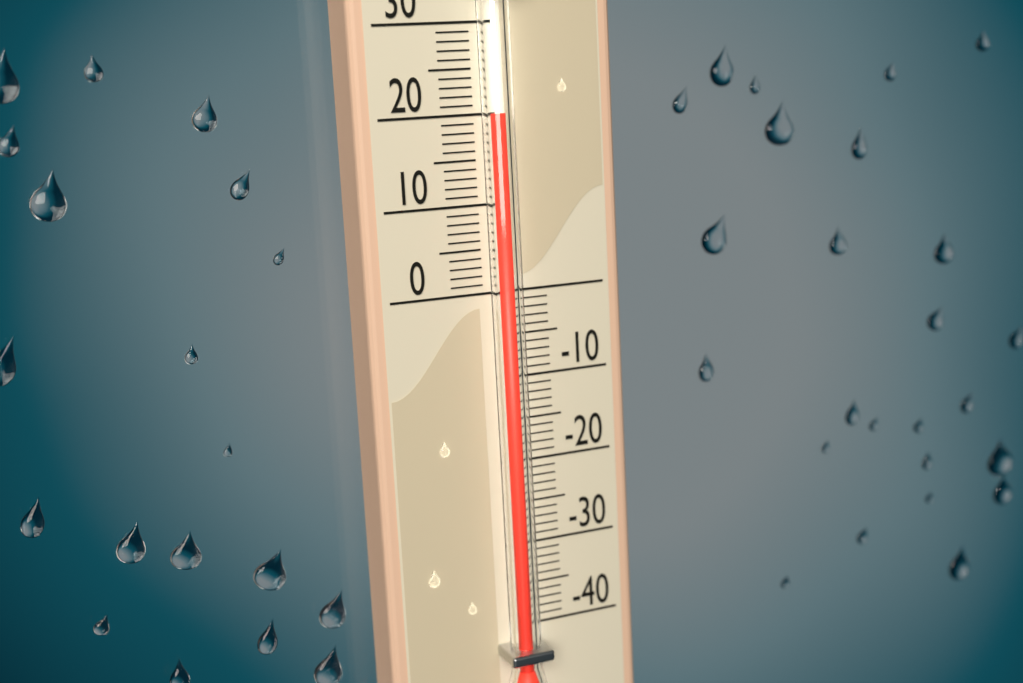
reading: 20 (no unit)
